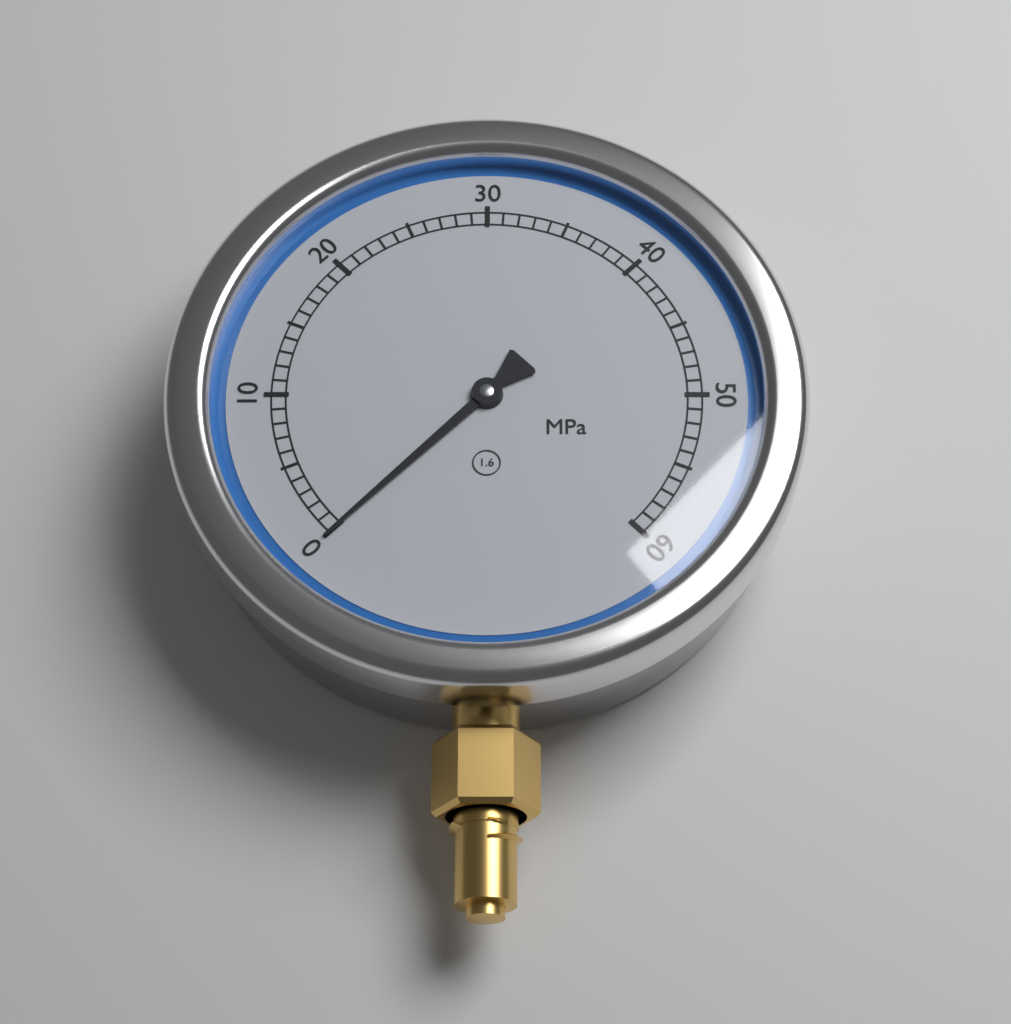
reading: 0 MPa
